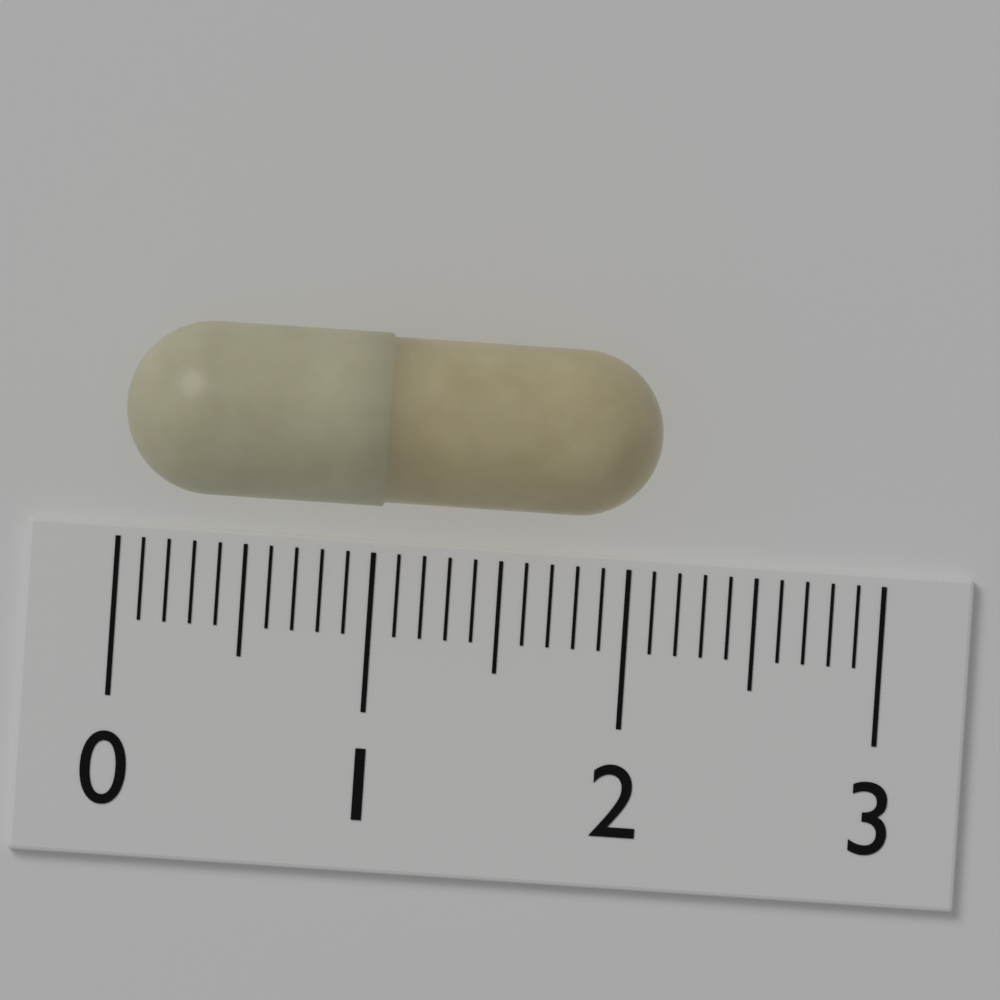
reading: 2.1 (no unit)
